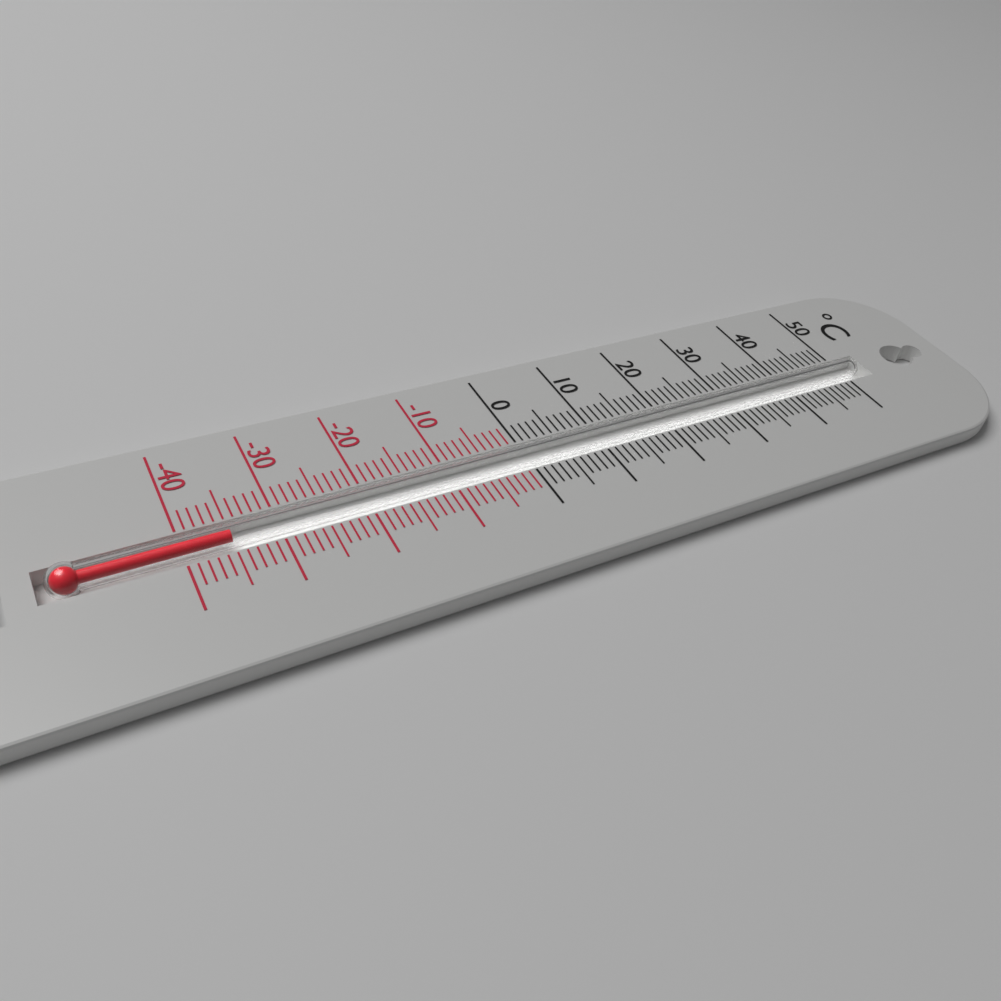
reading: -35 °C
